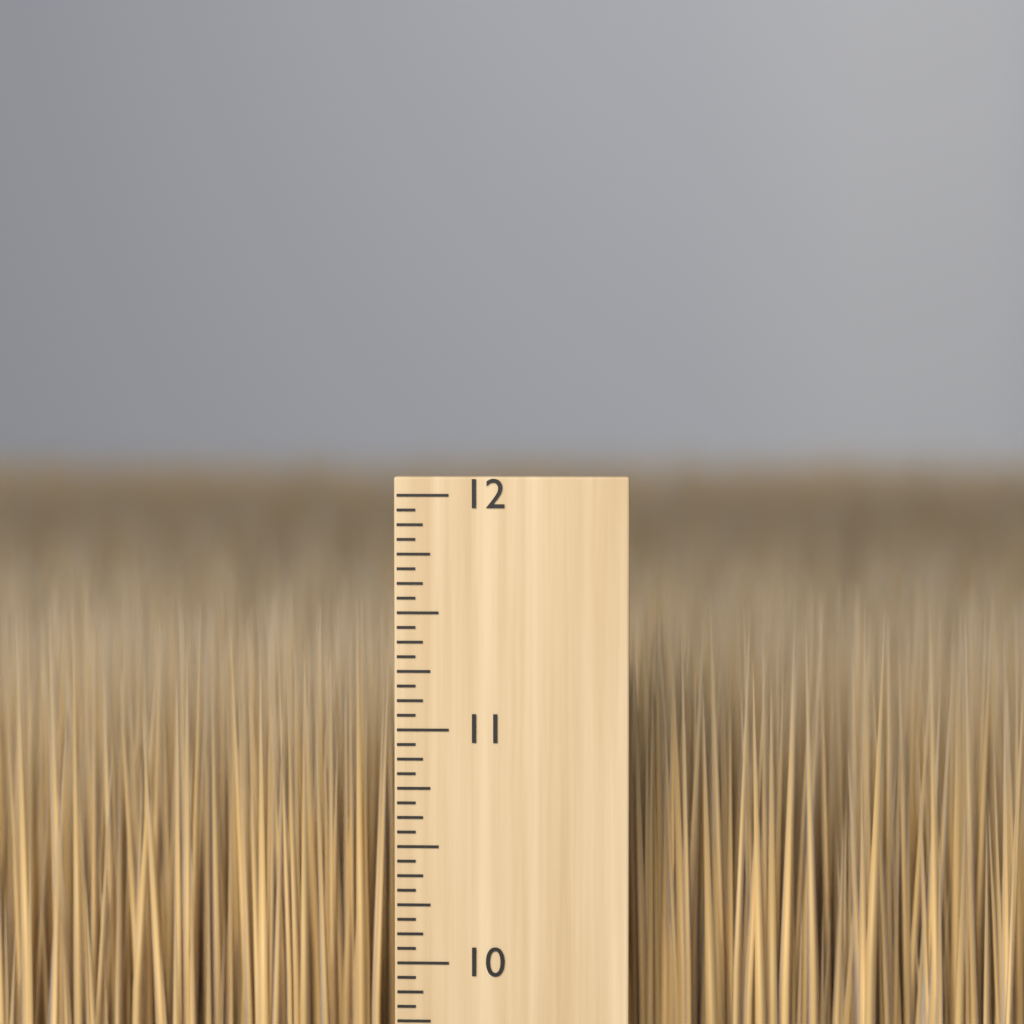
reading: 11.5625 inch
